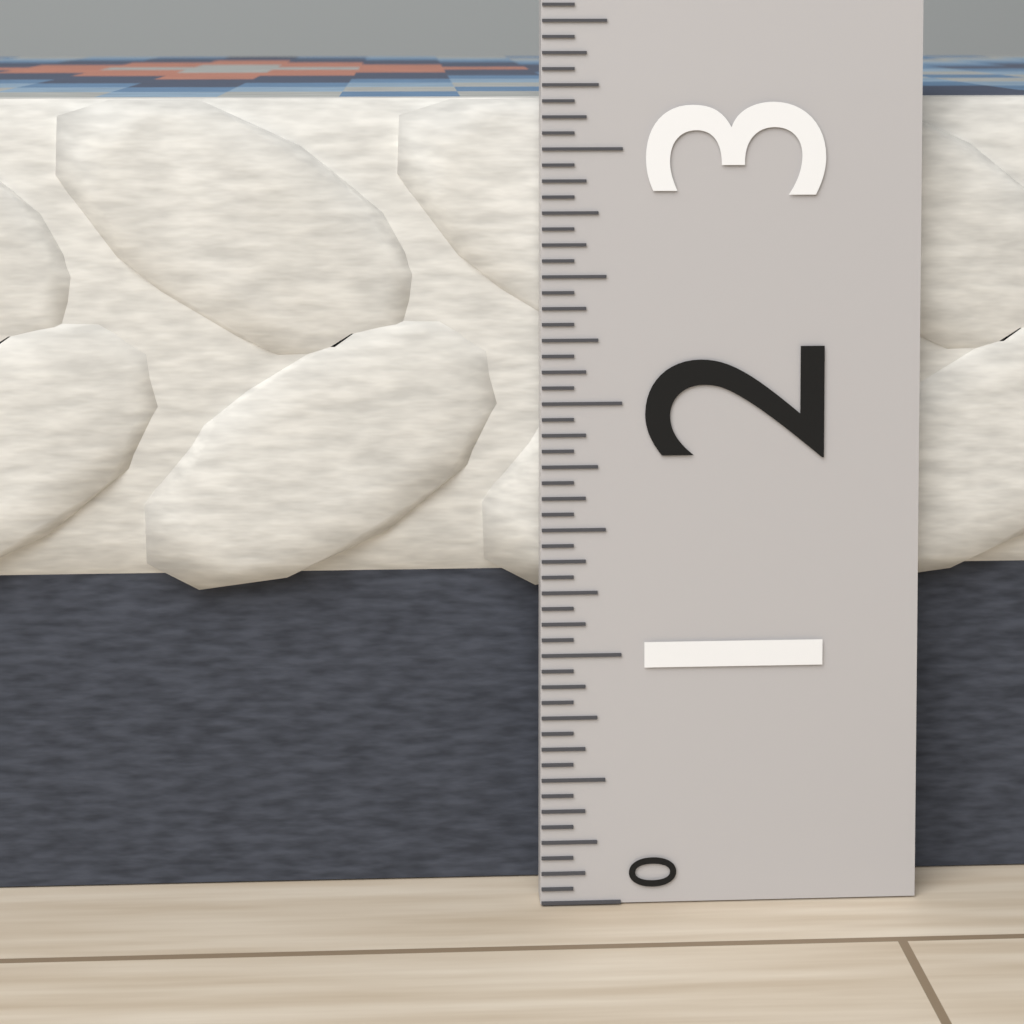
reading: 3.1875 (no unit)
